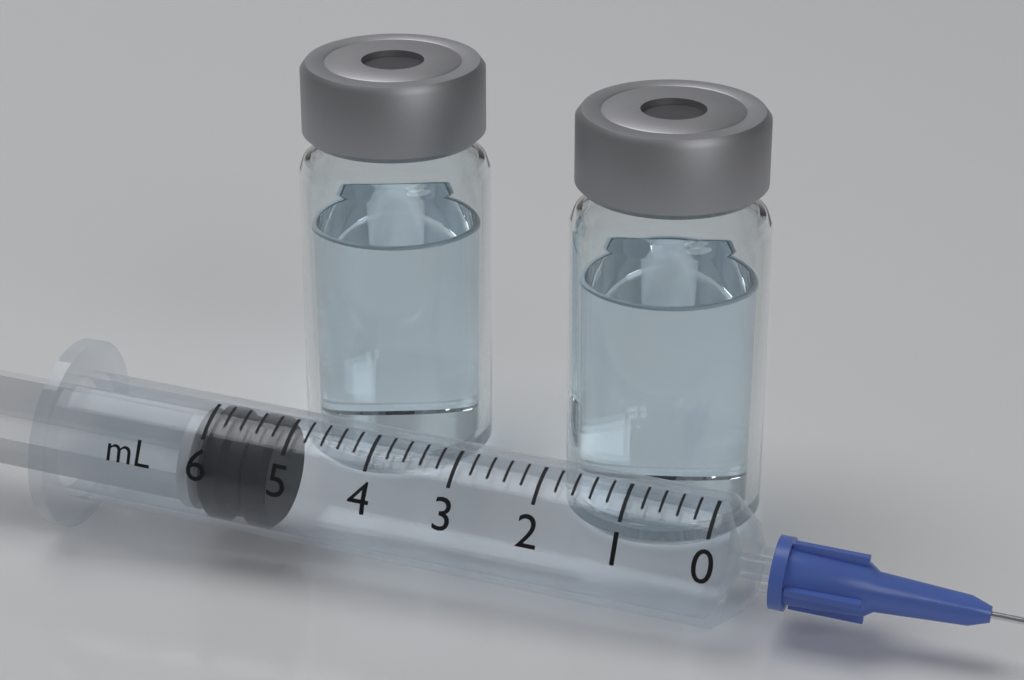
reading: 5.2 ml
